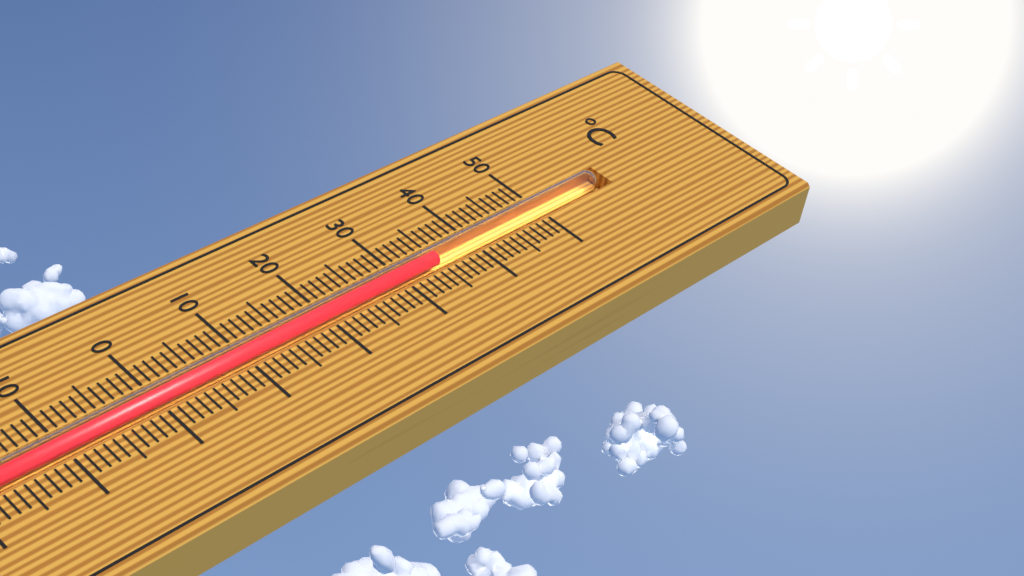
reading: 35 °C
